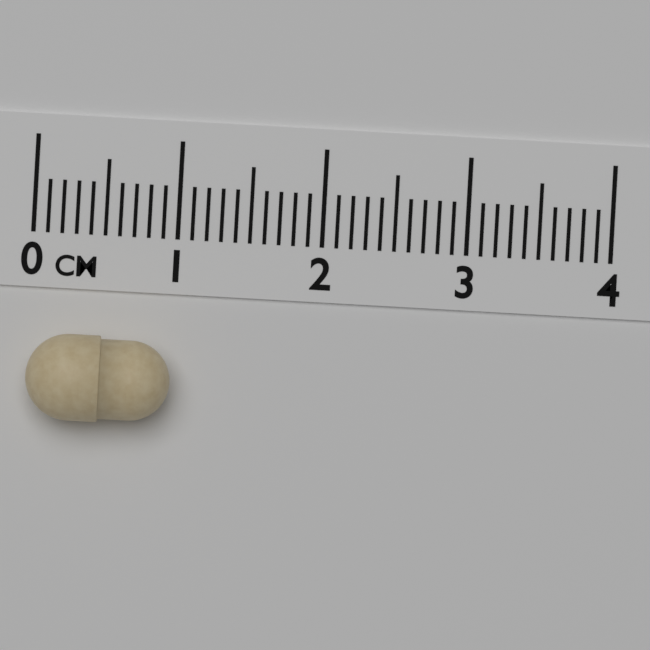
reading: 1.0 cm
